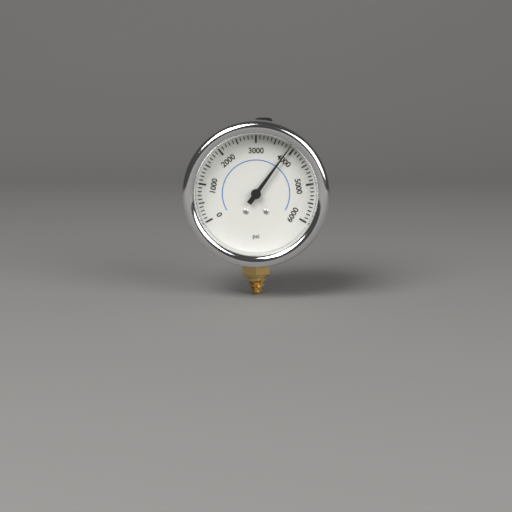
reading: 3900 psi
